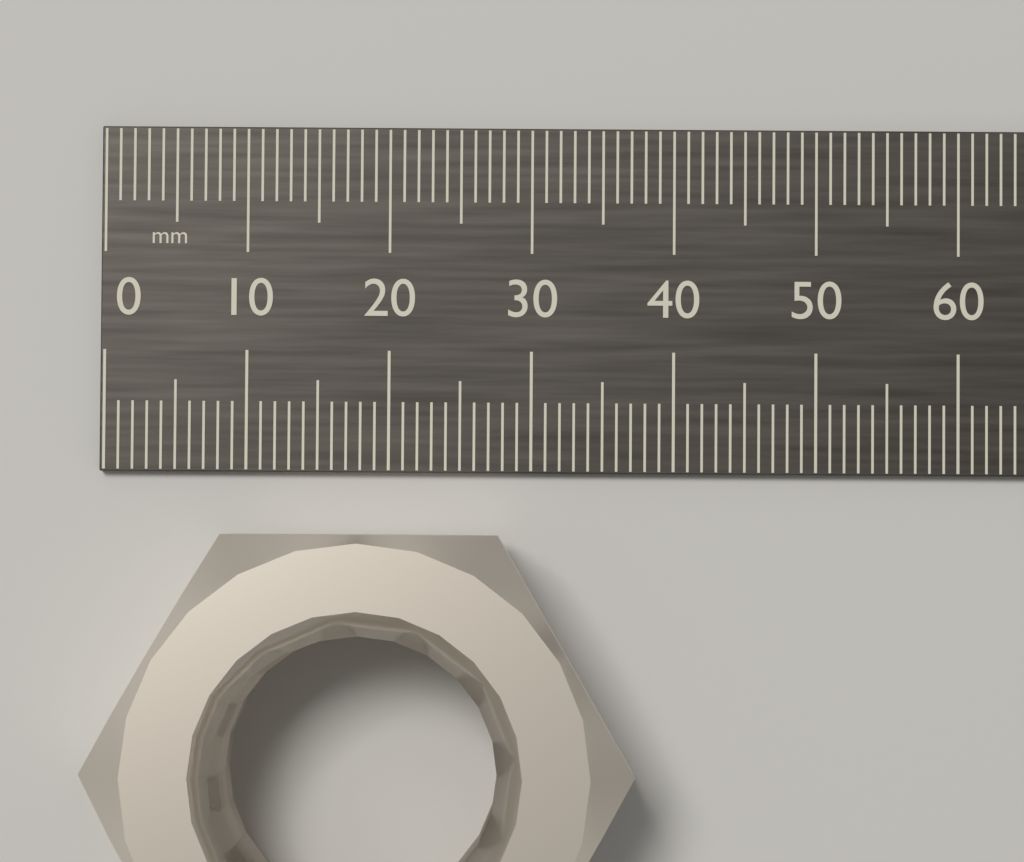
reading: 37 mm
